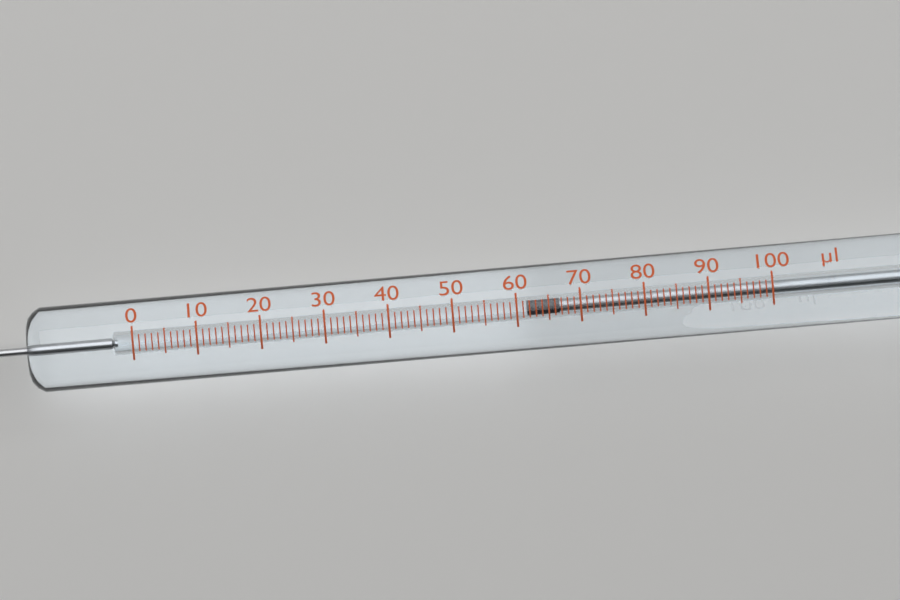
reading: 62 µl
